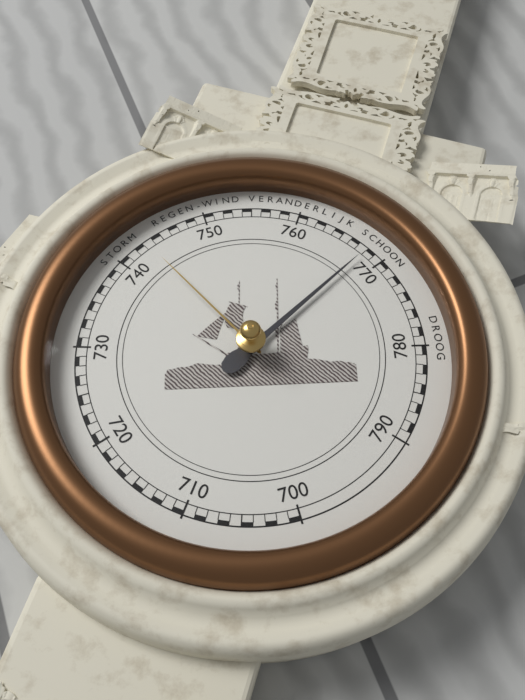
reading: 768 mmHg
